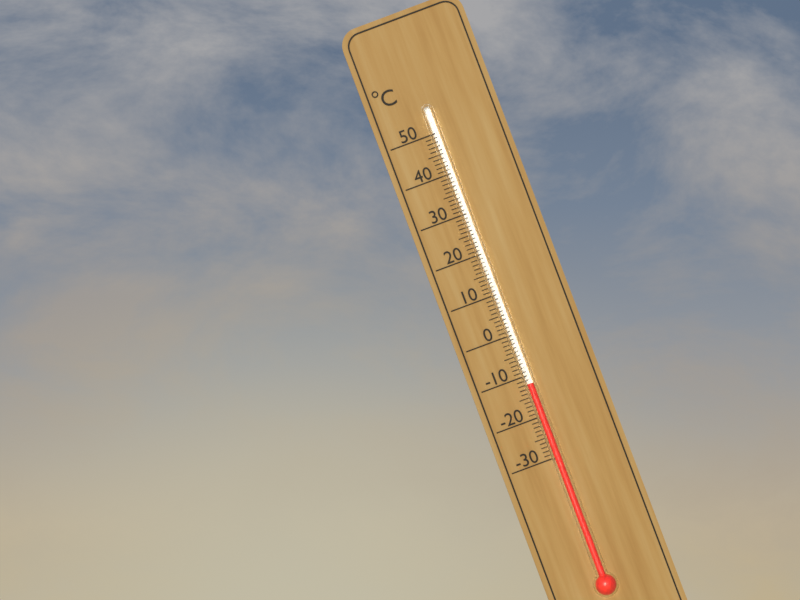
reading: -12 °C
